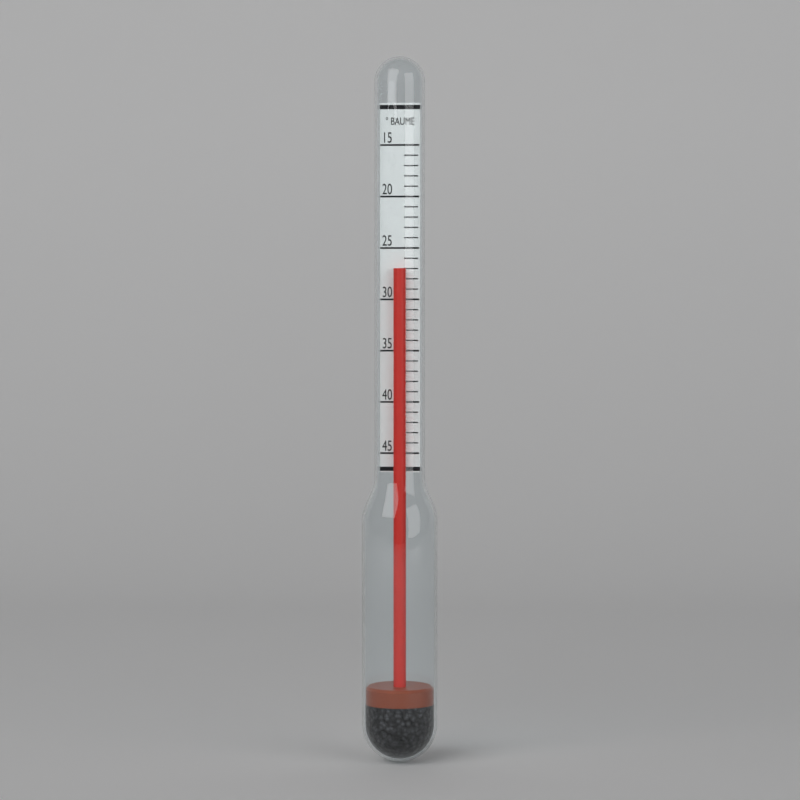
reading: 27 °Baumé
